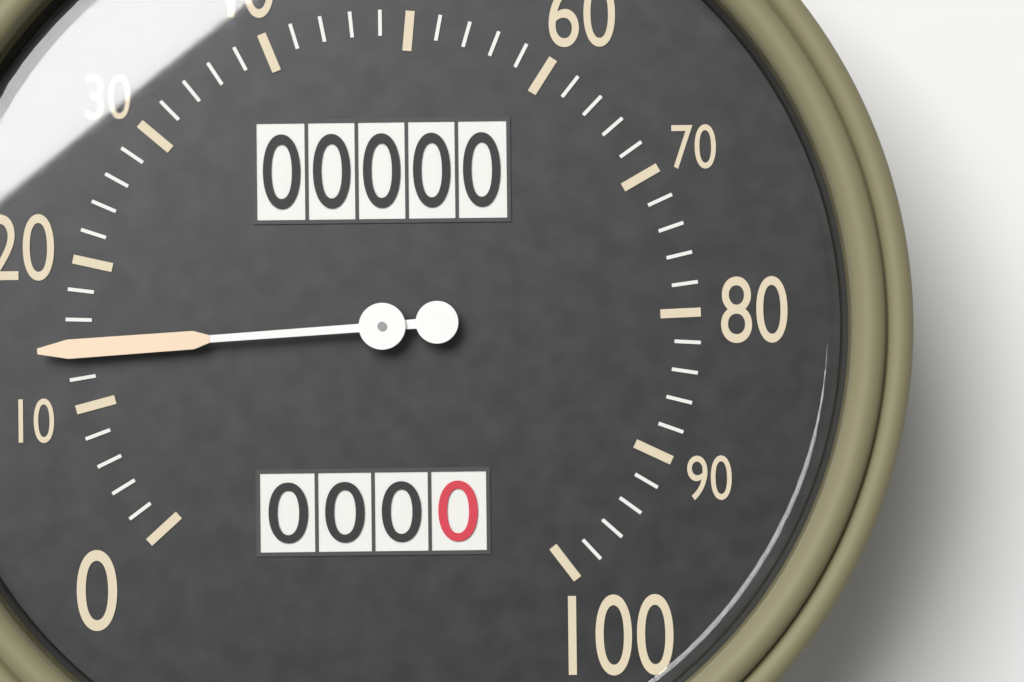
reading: 14 (no unit)
